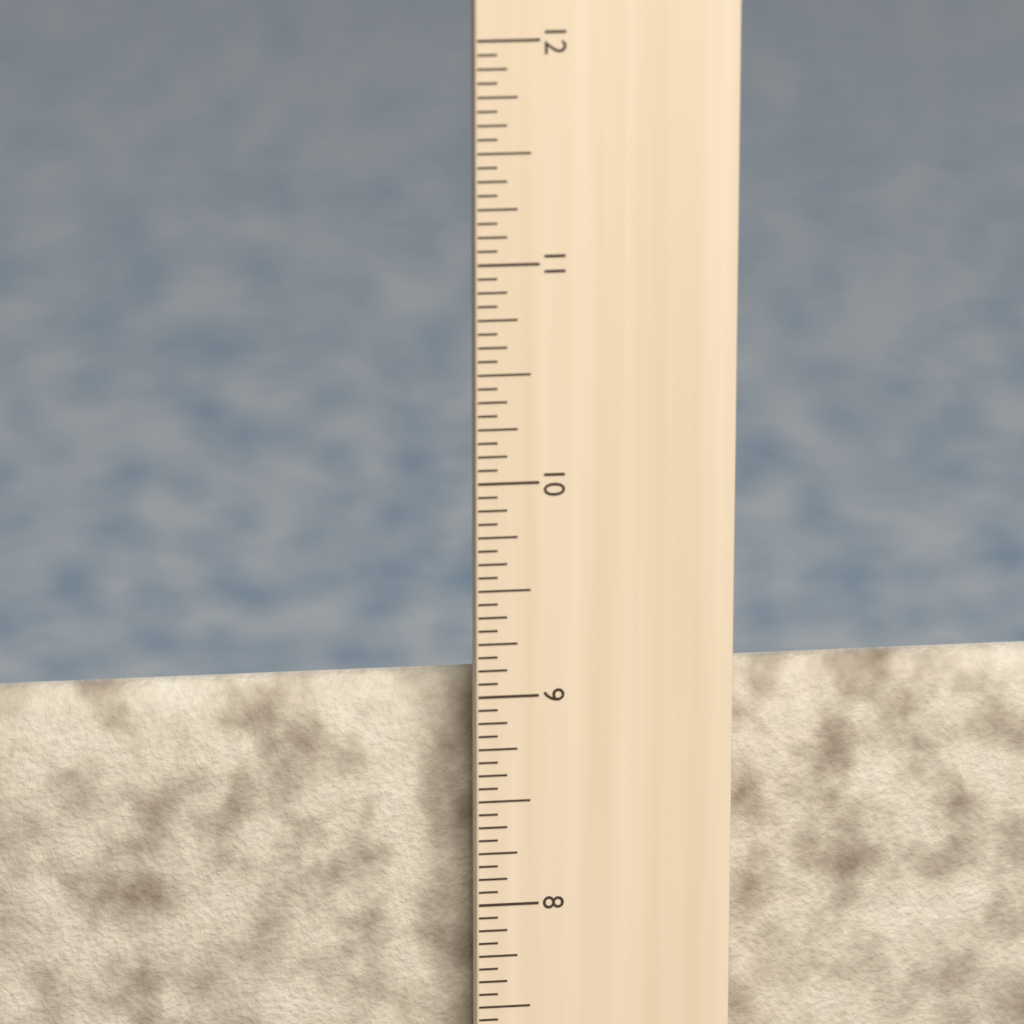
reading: 9.0000 in
